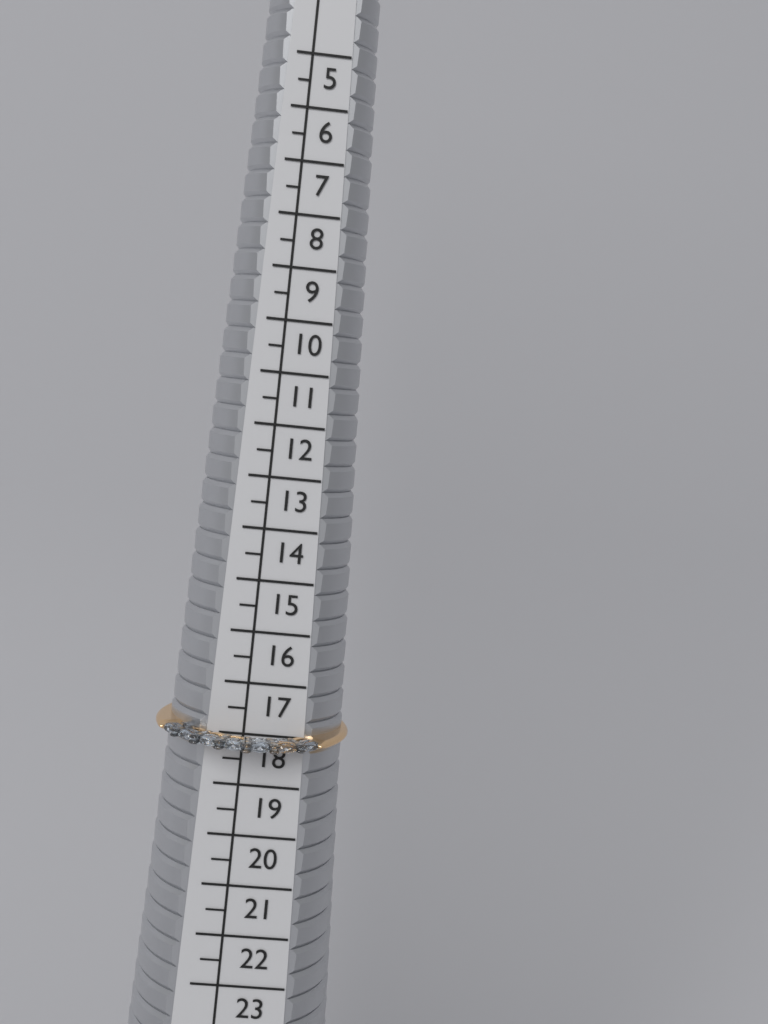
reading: 18.5 (no unit)
